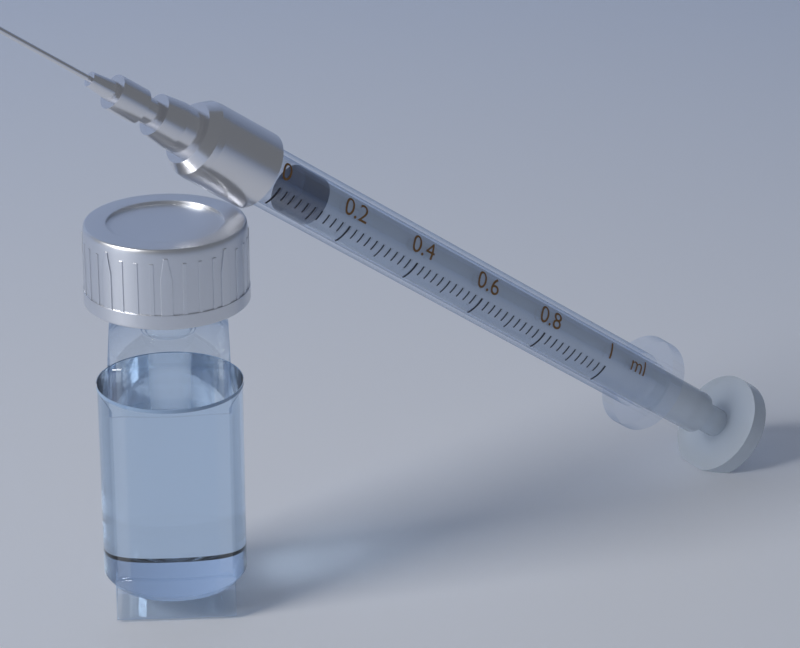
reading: 0.06 ml
